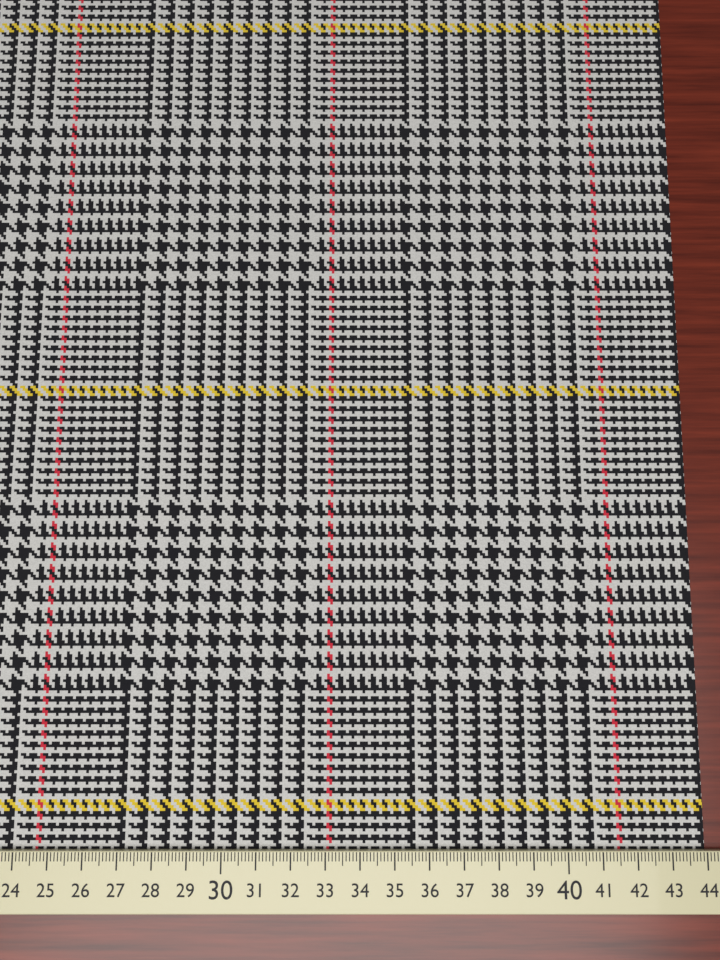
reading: 44.0 cm
